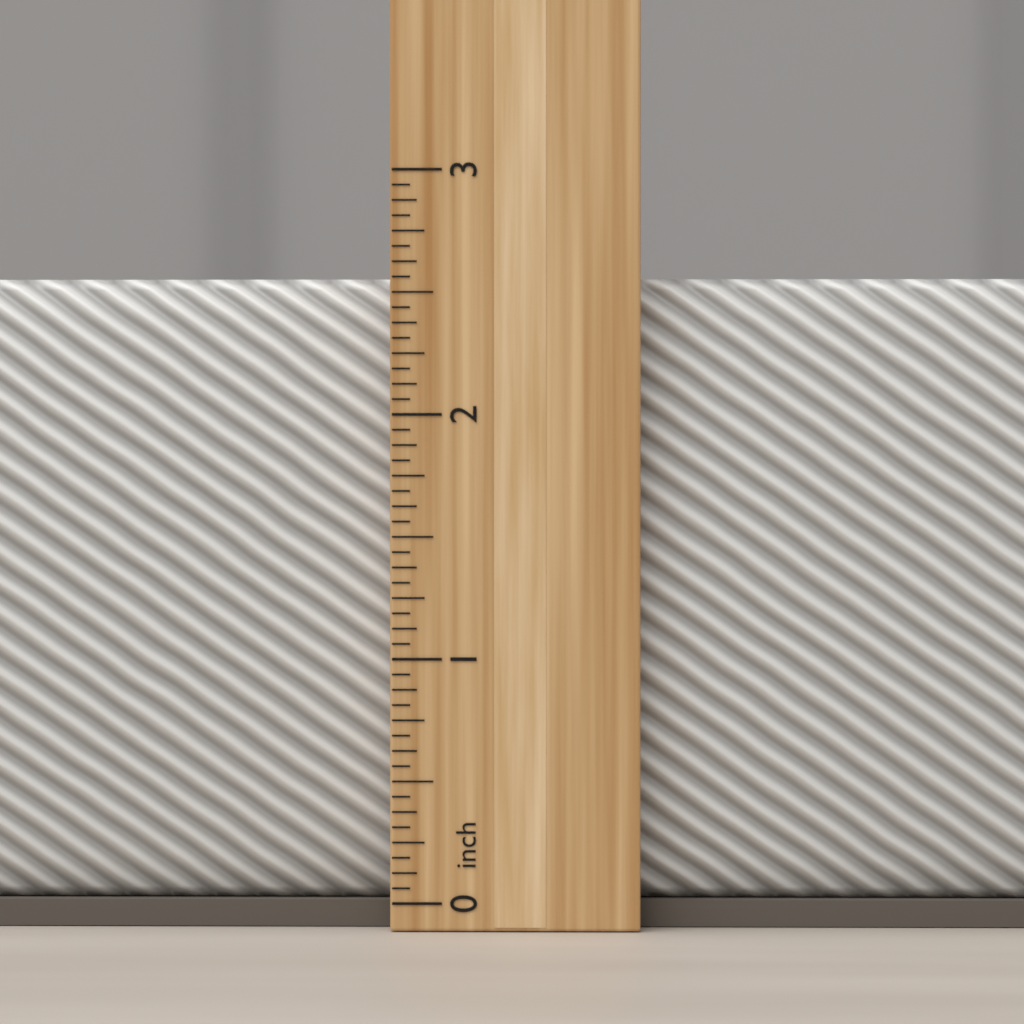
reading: 2.5625 inch
